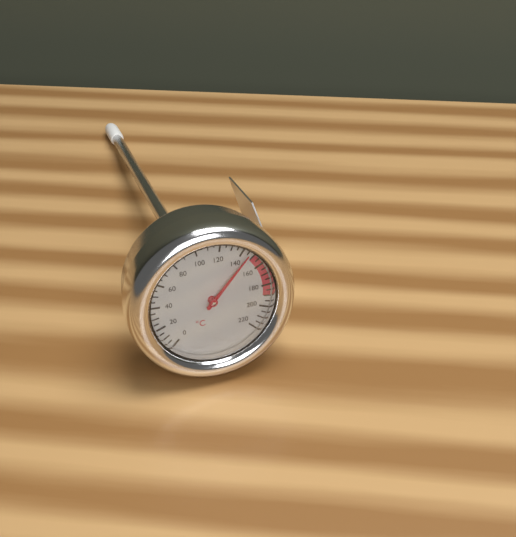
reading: 145 °C
